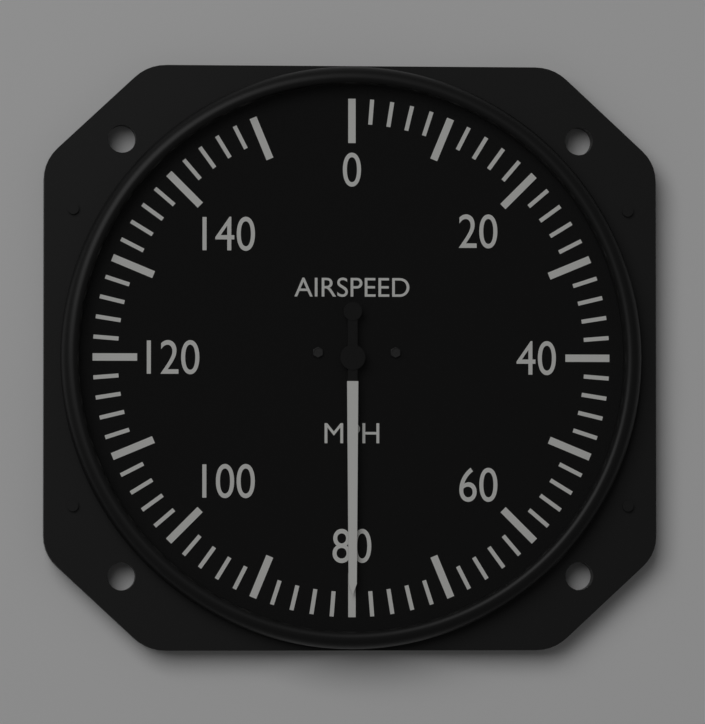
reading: 80 mph
